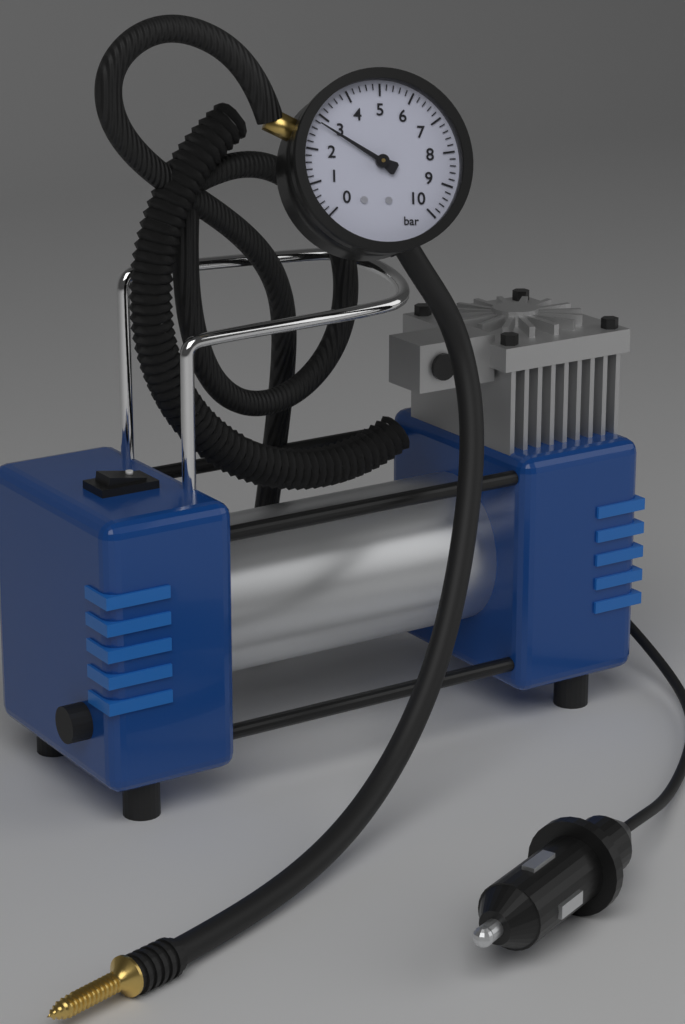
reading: 2.8 bar
